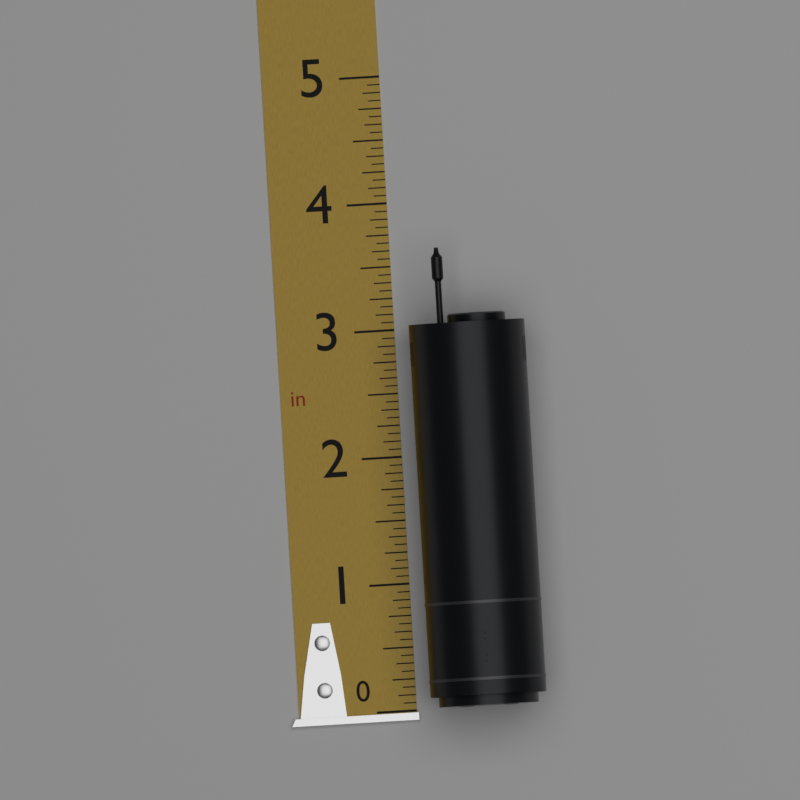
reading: 3.6250 in
